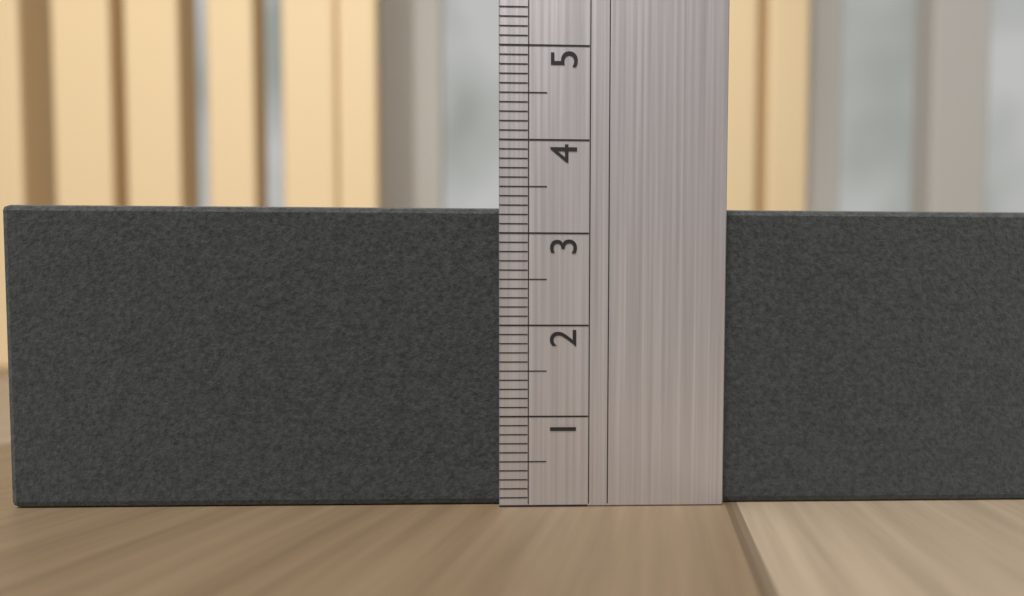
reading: 3.3 (no unit)
